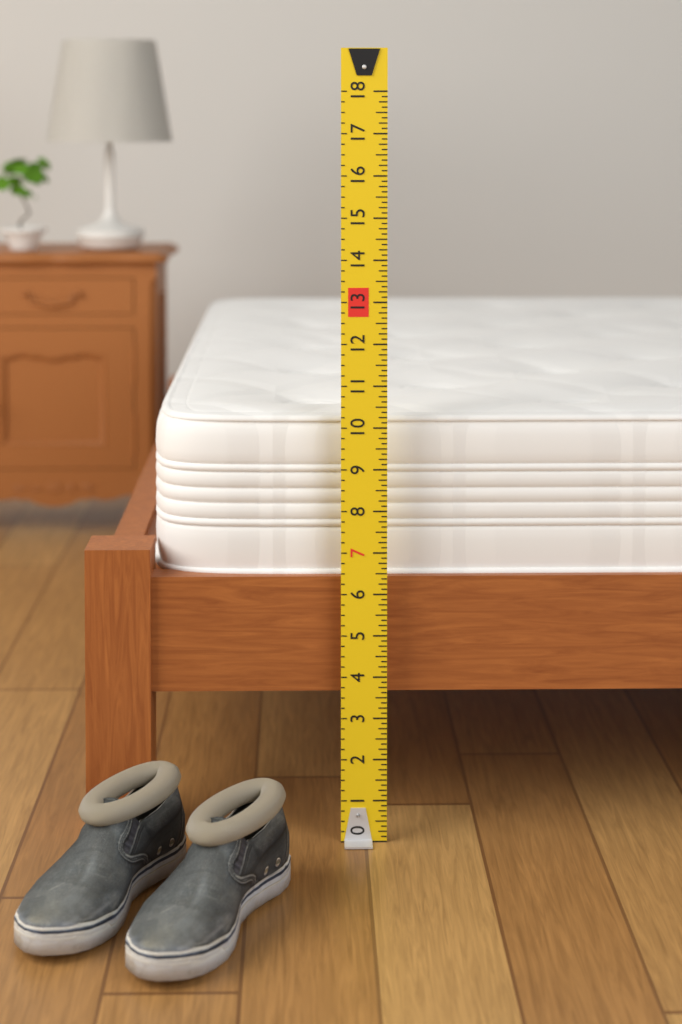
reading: 10.250 (no unit)
